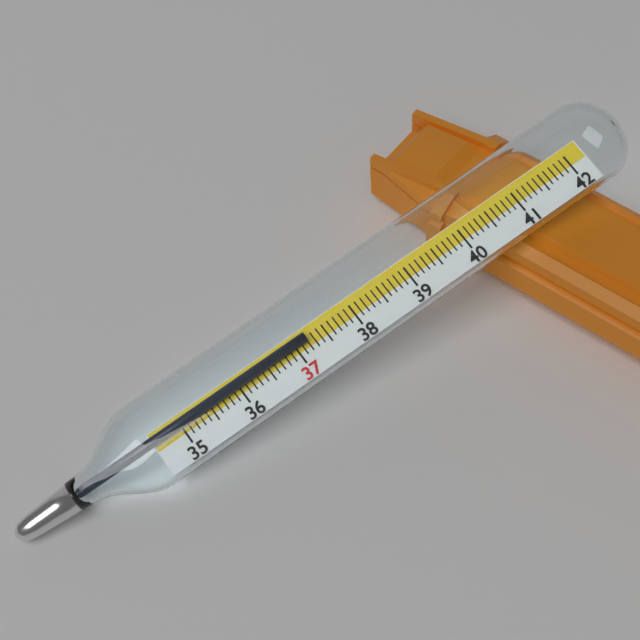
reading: 37.2 (no unit)
